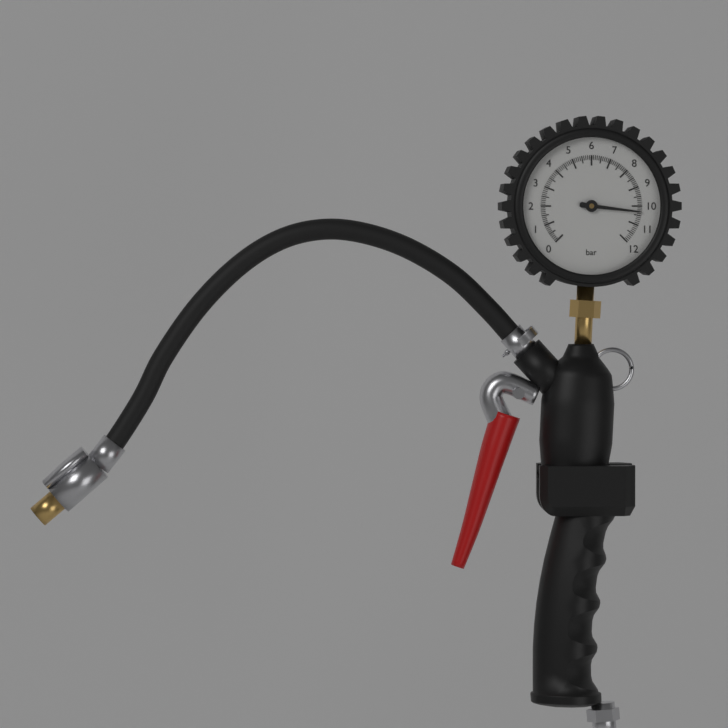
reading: 10.3 bar
